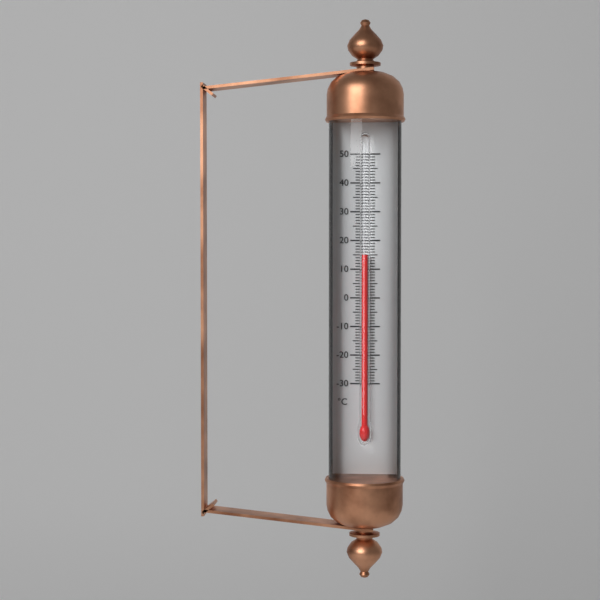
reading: 15 °C
